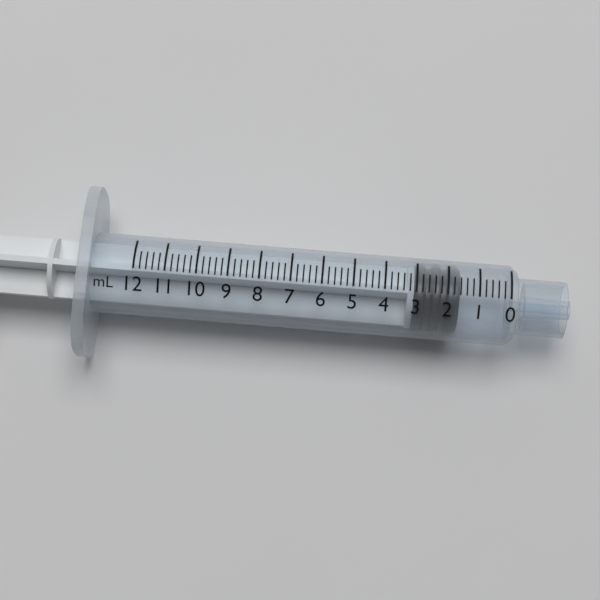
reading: 1.6 mL
